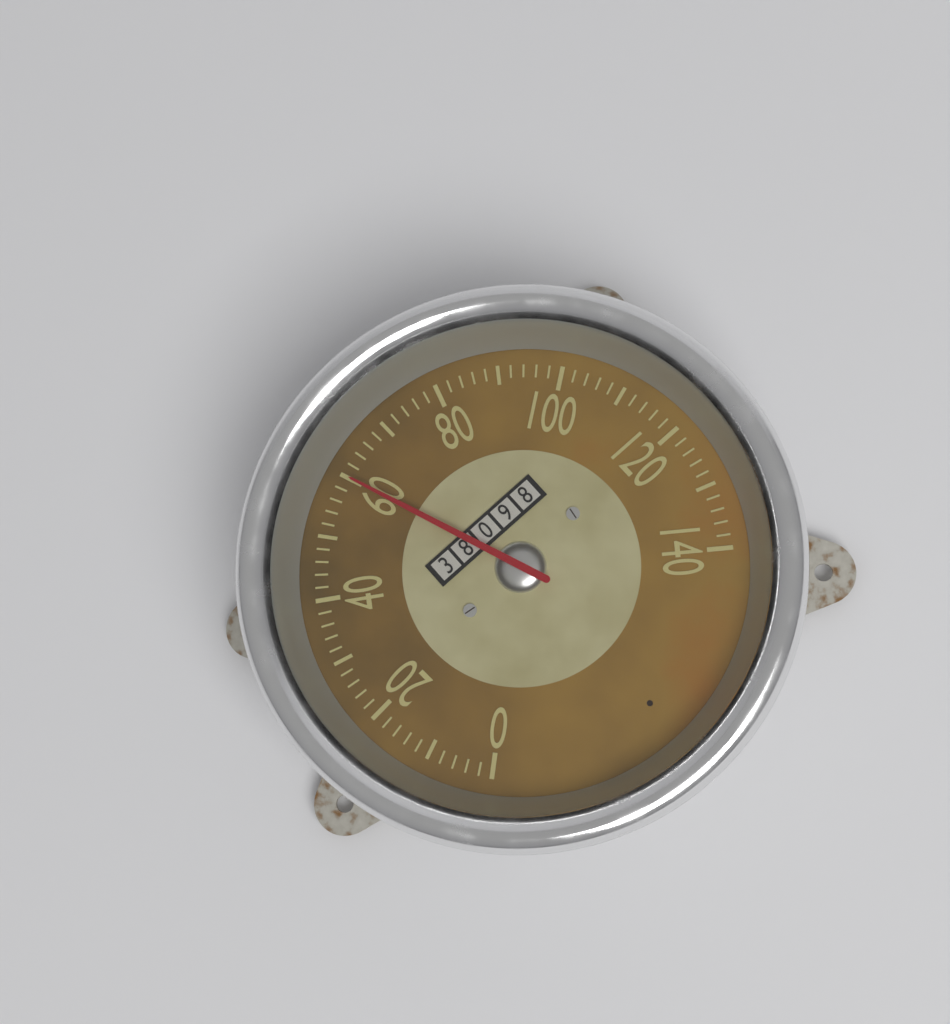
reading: 60 (no unit)
